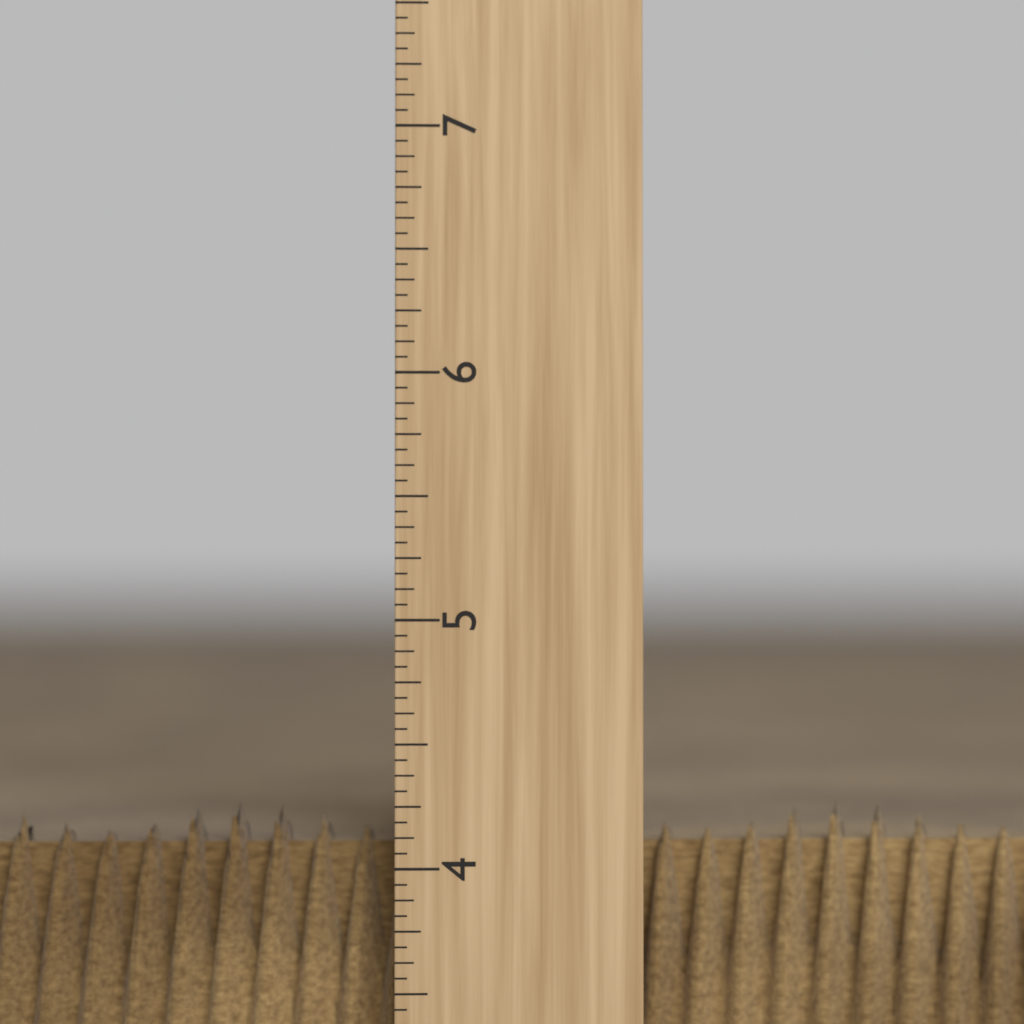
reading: 4.2500 inch
